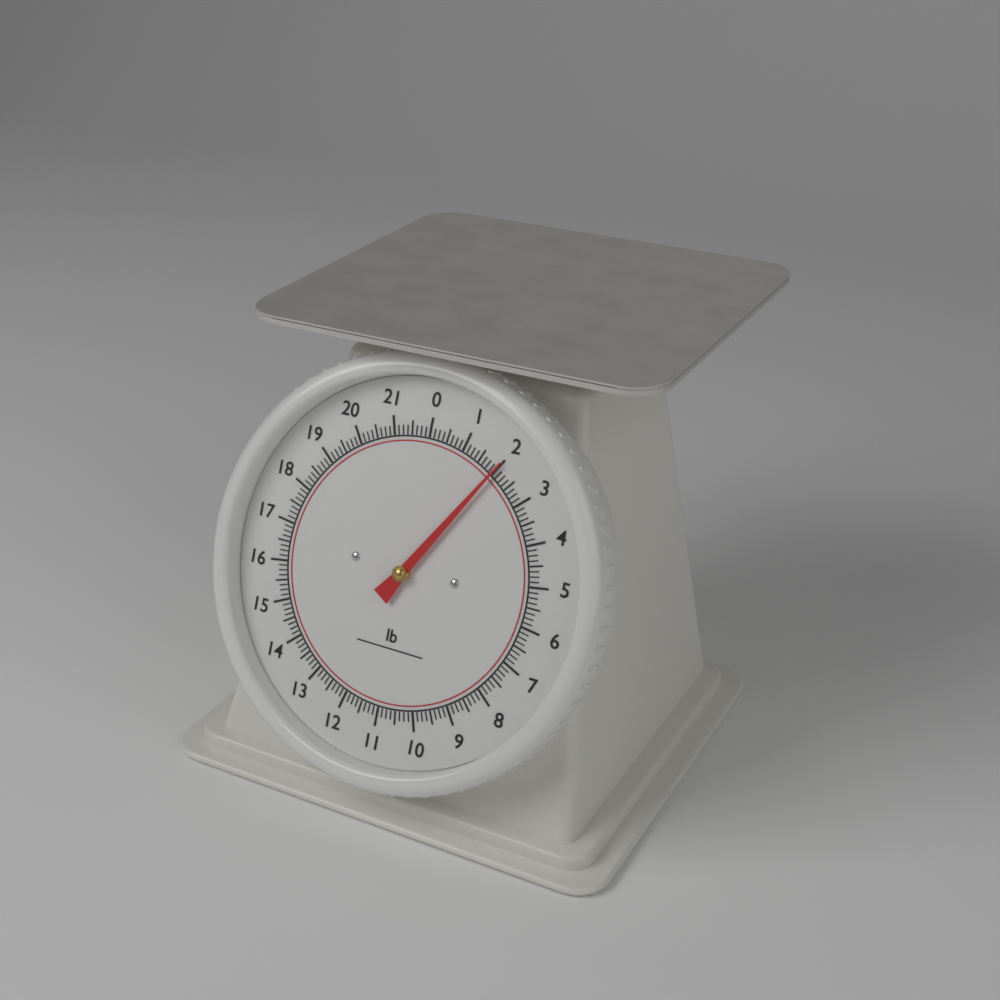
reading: 2.000 lb
